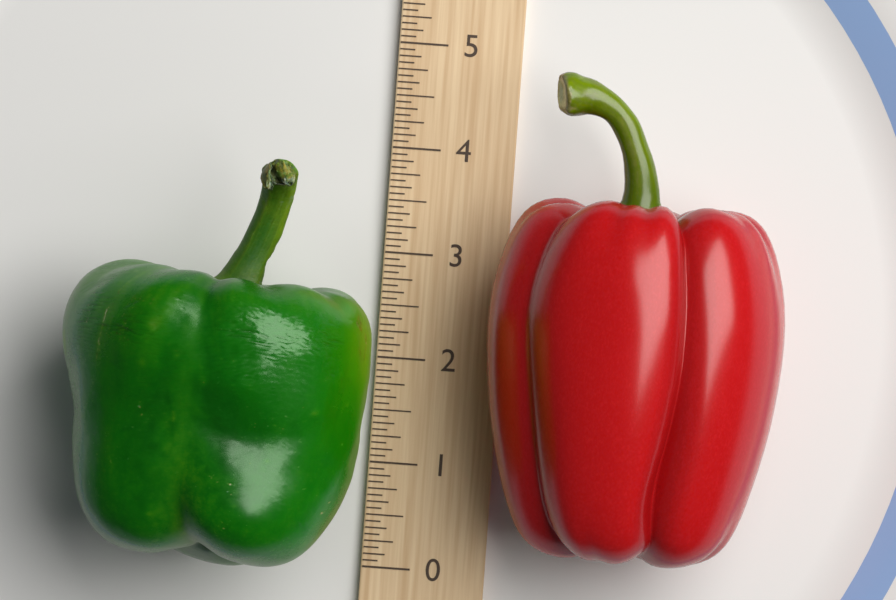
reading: 3.7500 (no unit)
